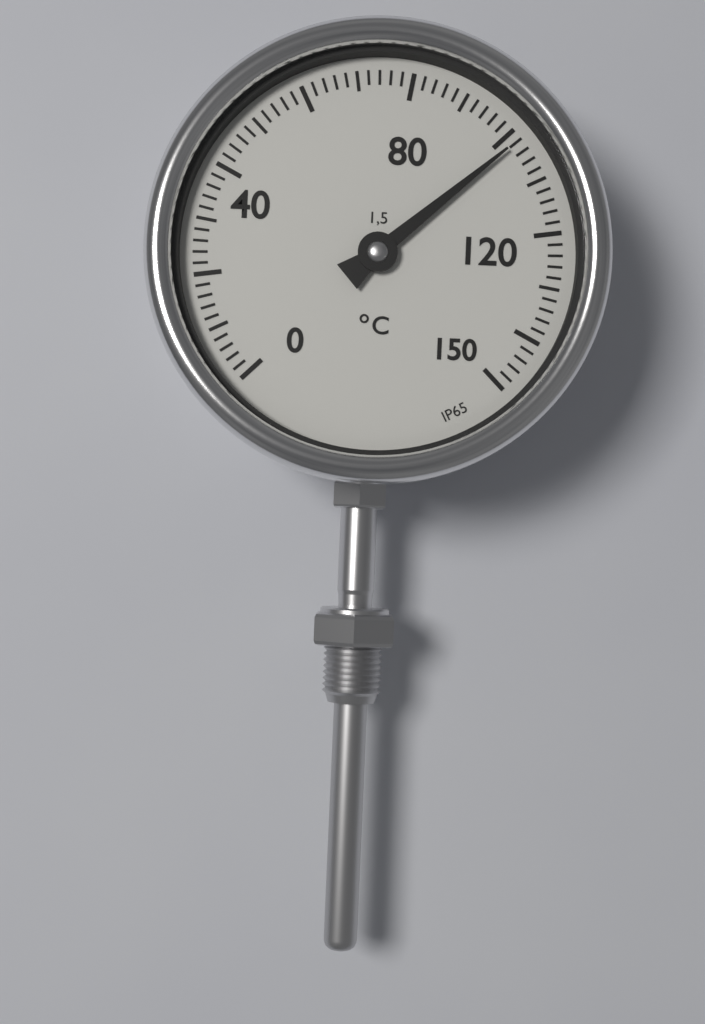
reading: 102 °C
